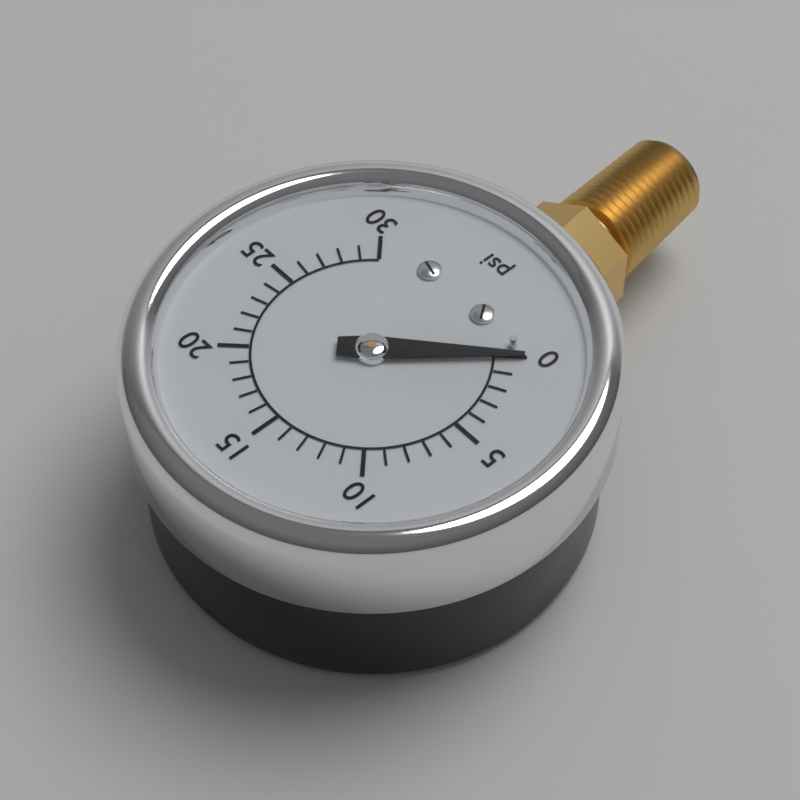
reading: 0 psi
